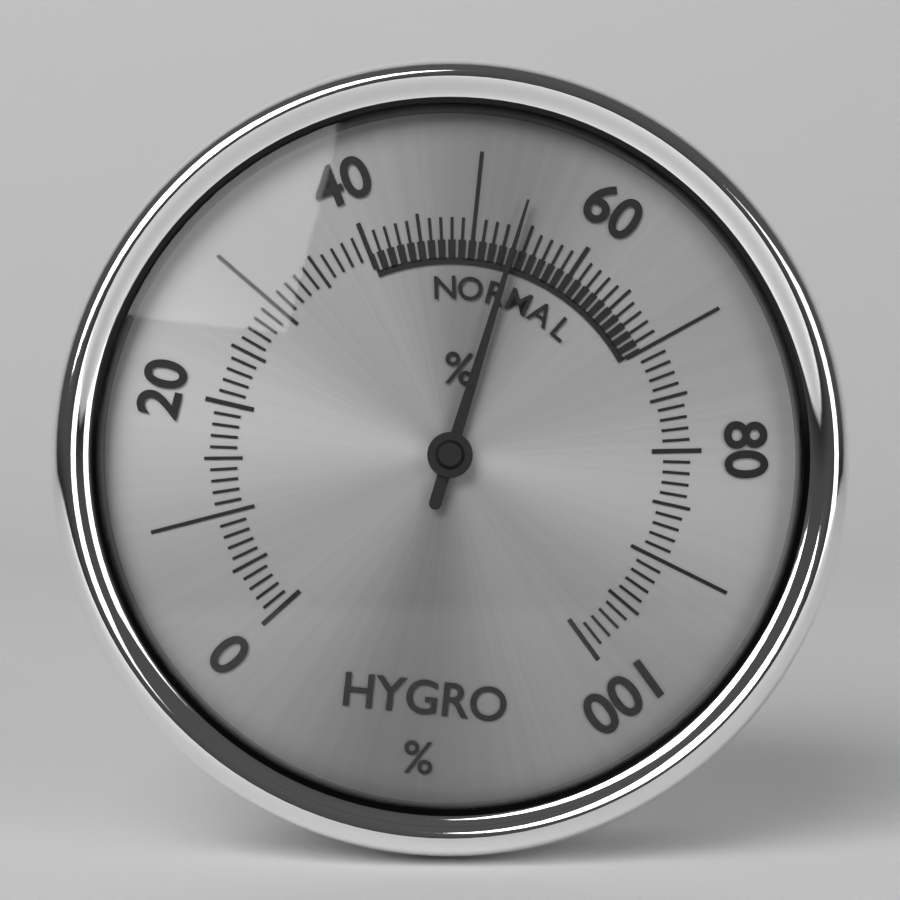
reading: 54 %
